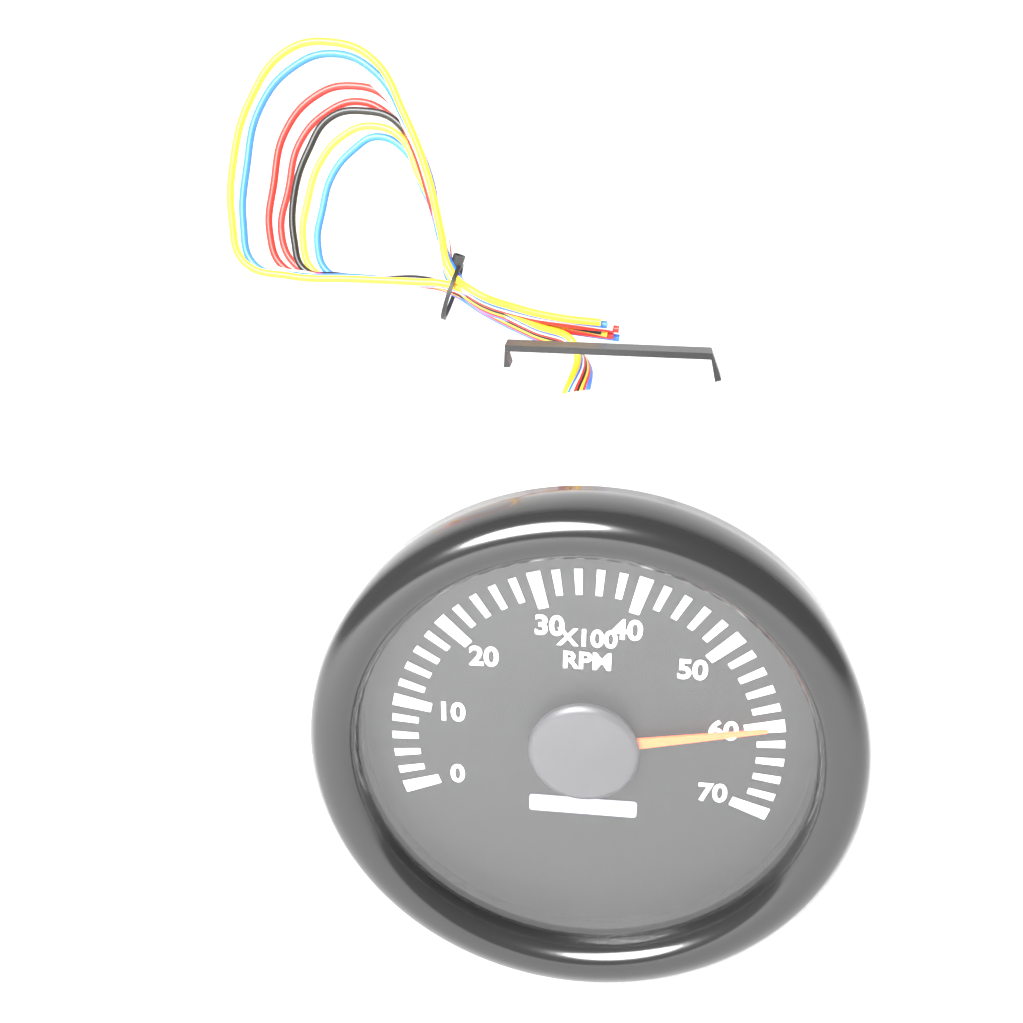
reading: 60 x100 RPM
